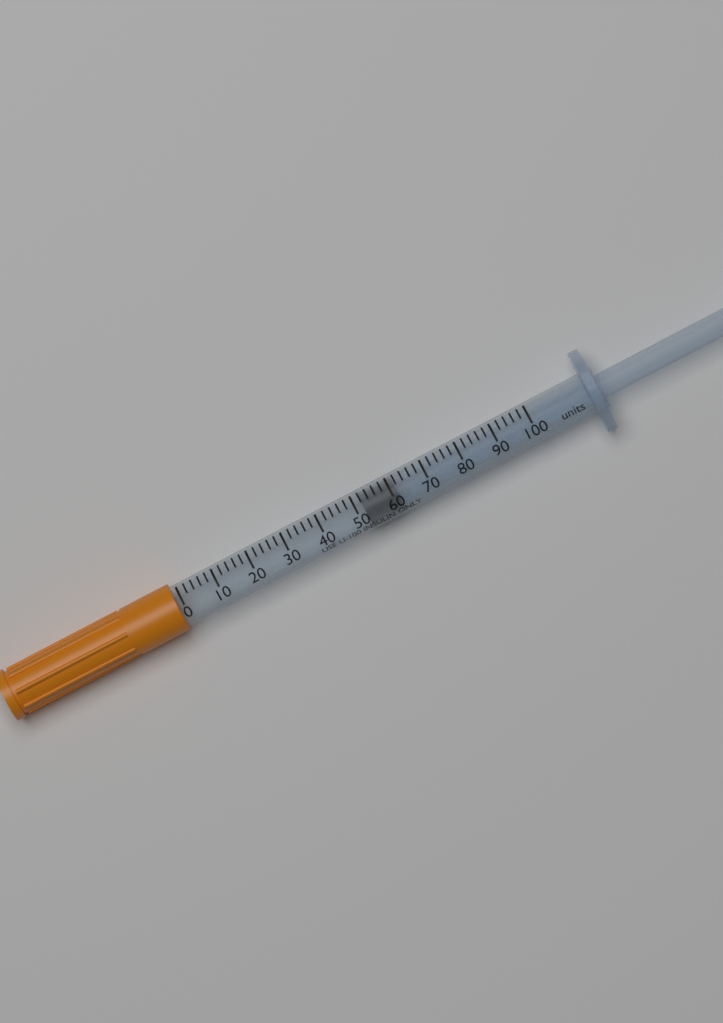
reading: 52 units
